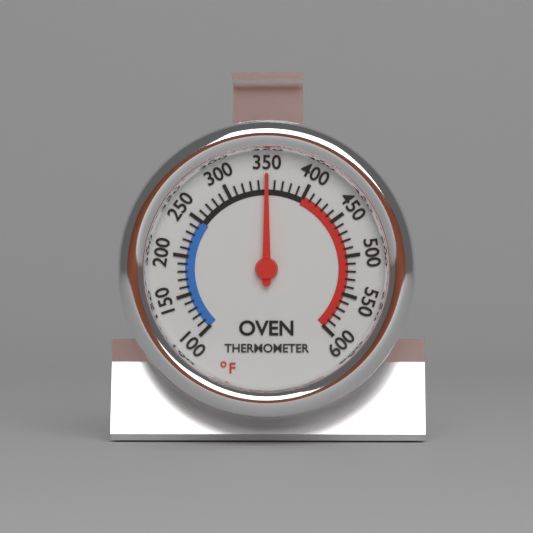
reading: 350 °F
